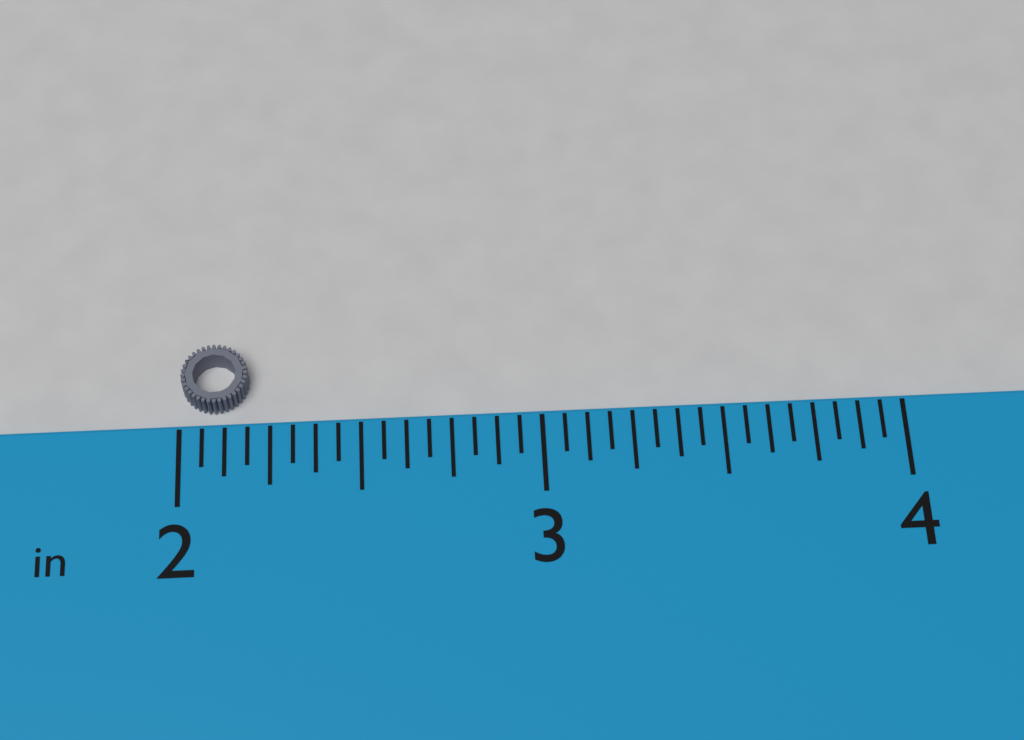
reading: 2.1875 in
